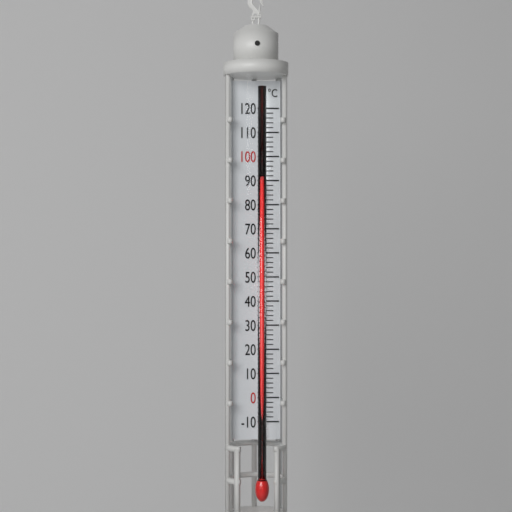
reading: 90 °C
